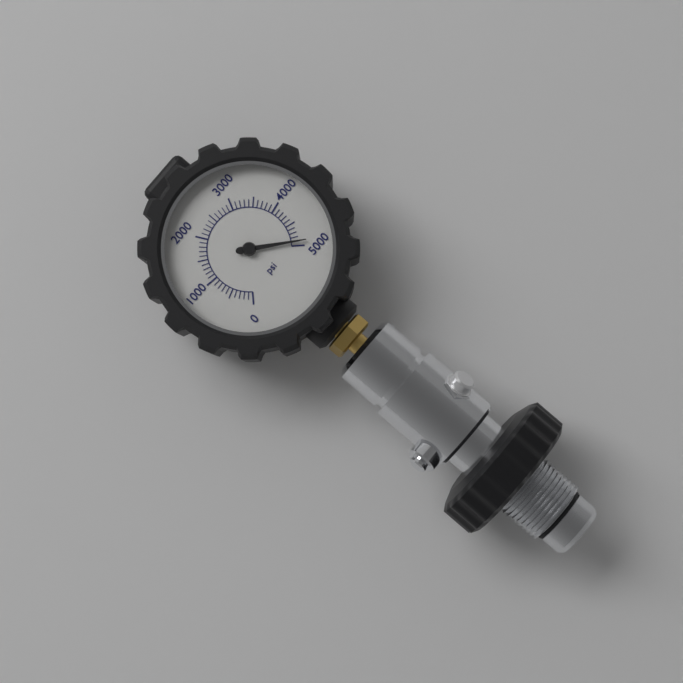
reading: 4900 psi
